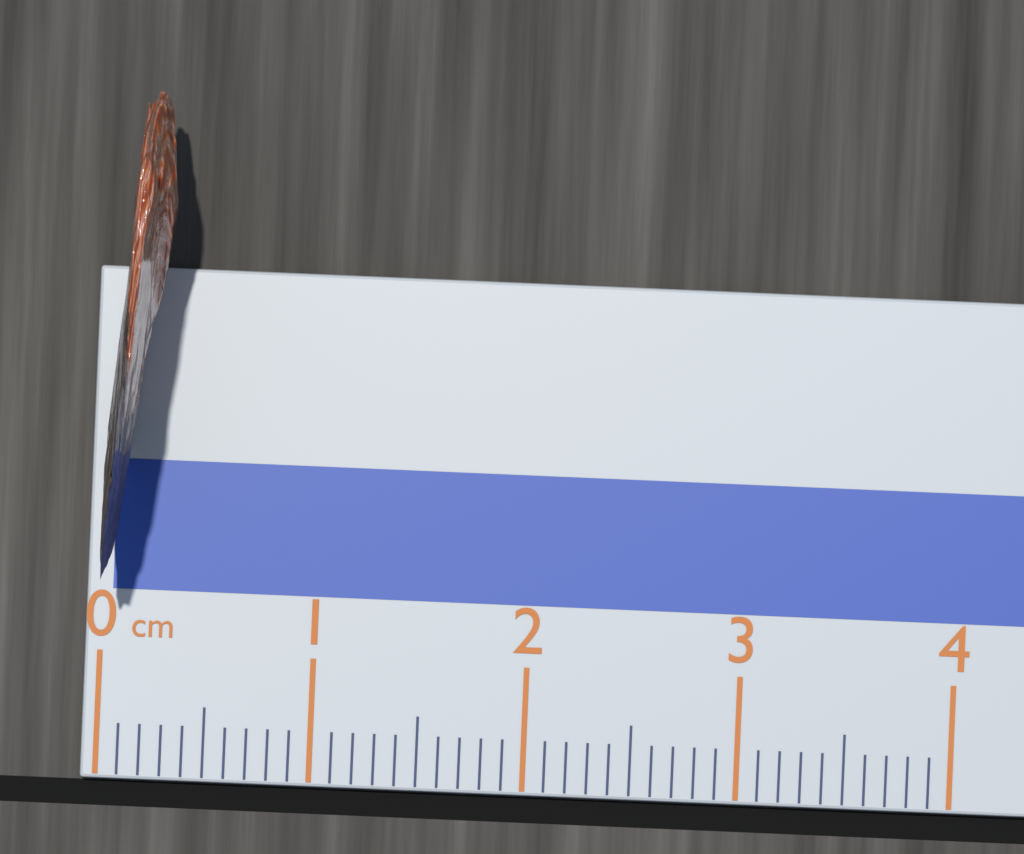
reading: 0.3 cm
